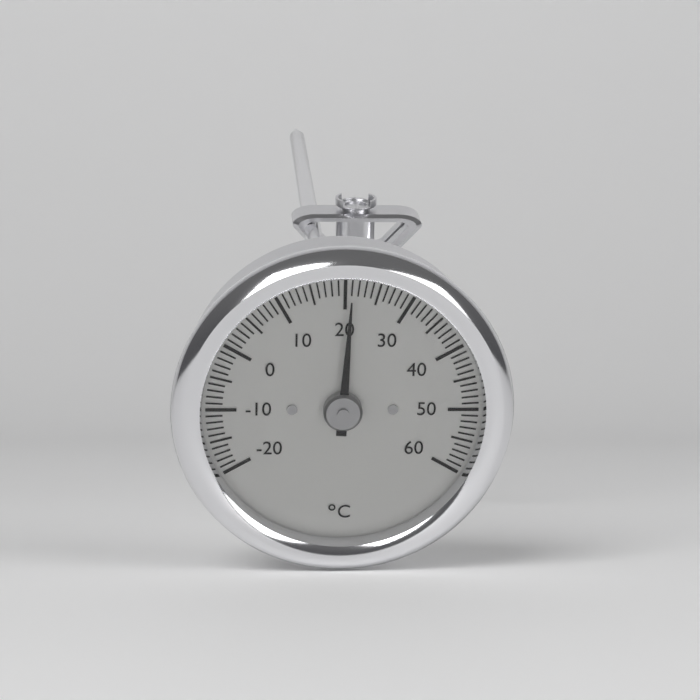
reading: 21 °C
